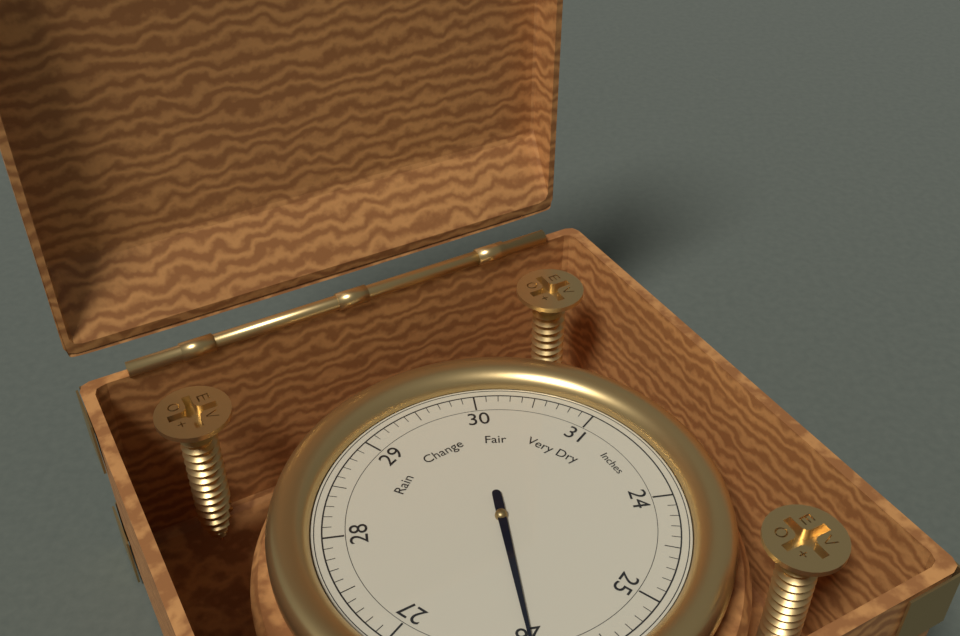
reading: 26.0 Inches
